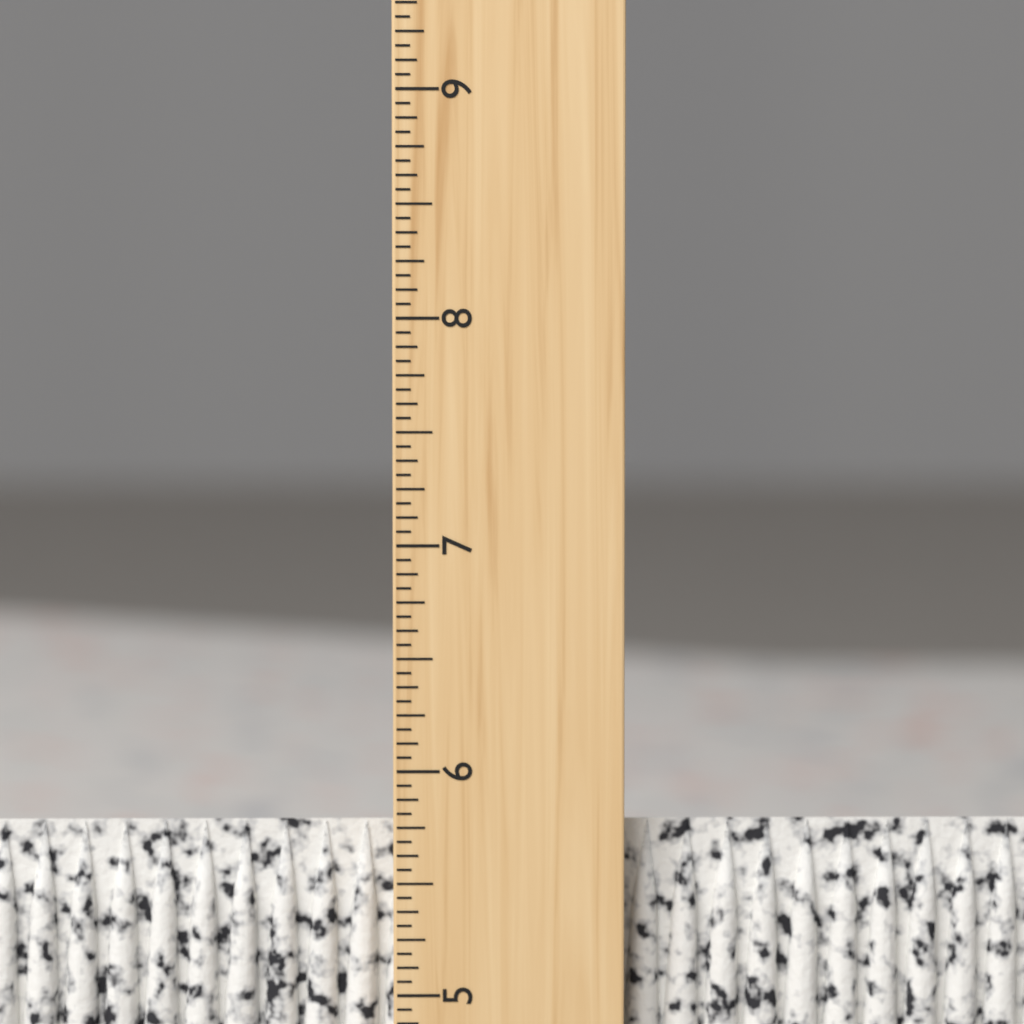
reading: 5.7500 inch
